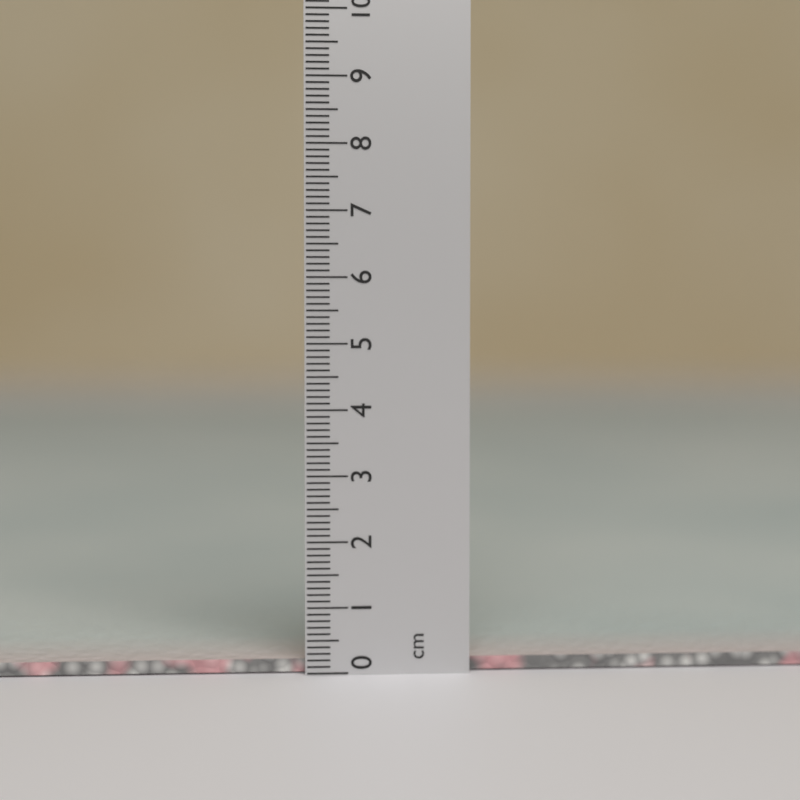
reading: 0.2 cm
